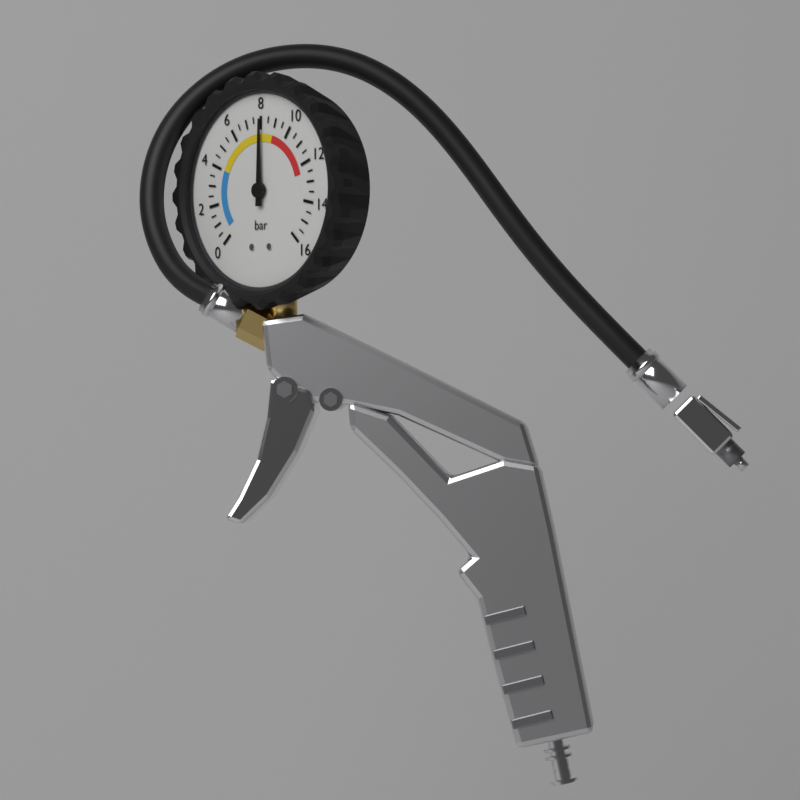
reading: 8.0 bar
